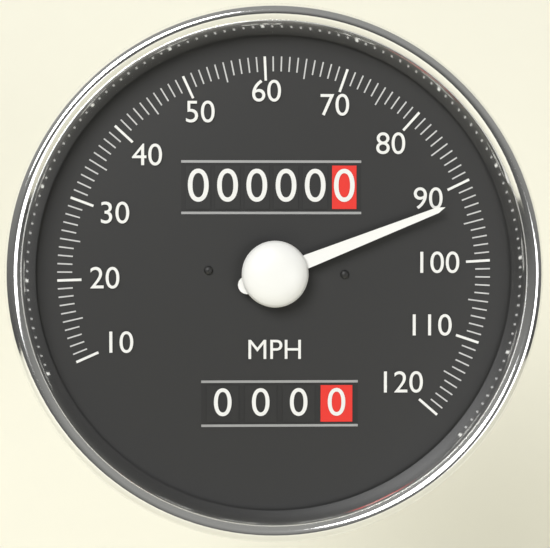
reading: 92 MPH
